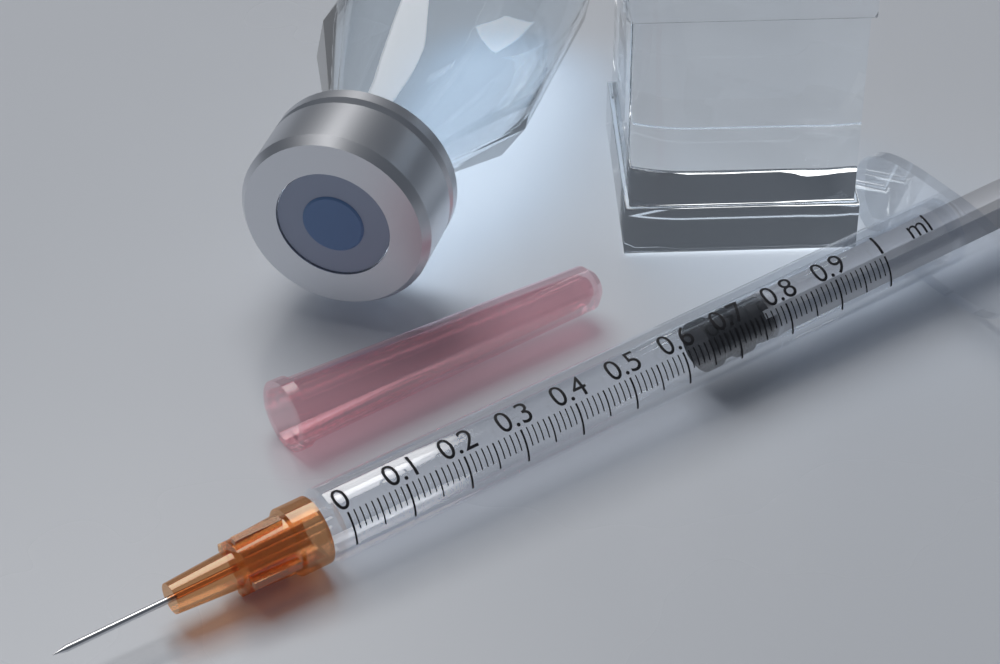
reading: 0.66 ml
